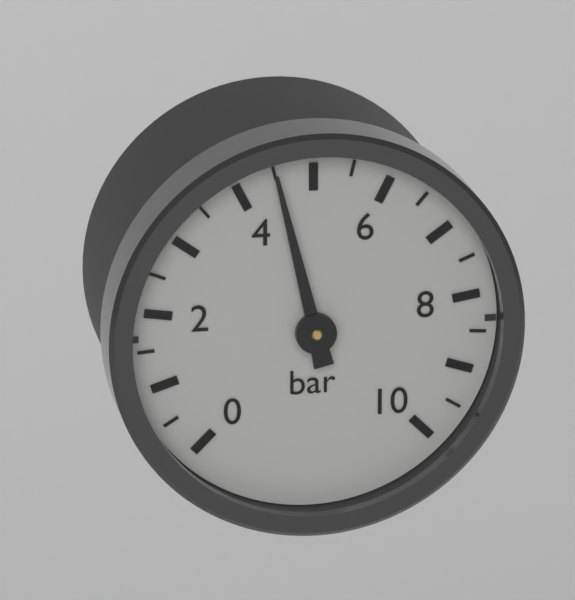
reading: 4.5 bar
